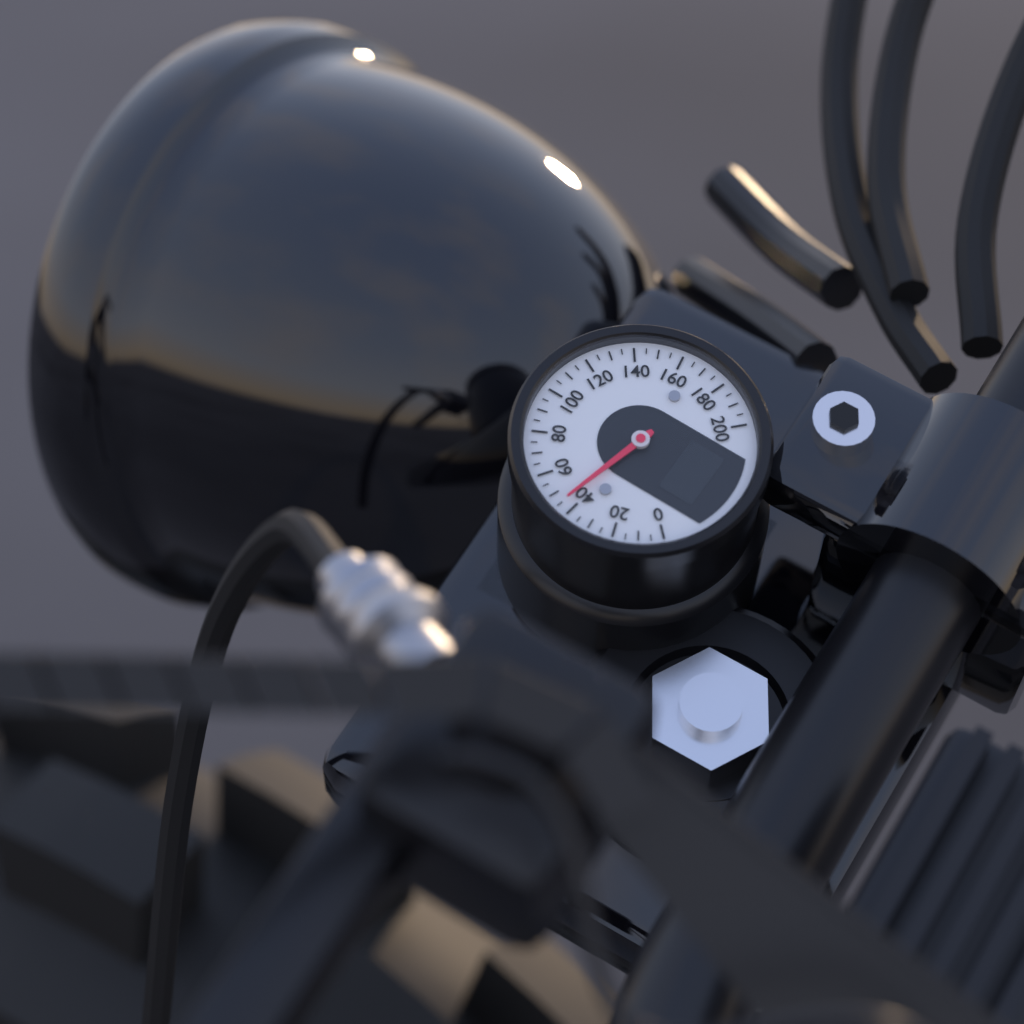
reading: 45 (no unit)
